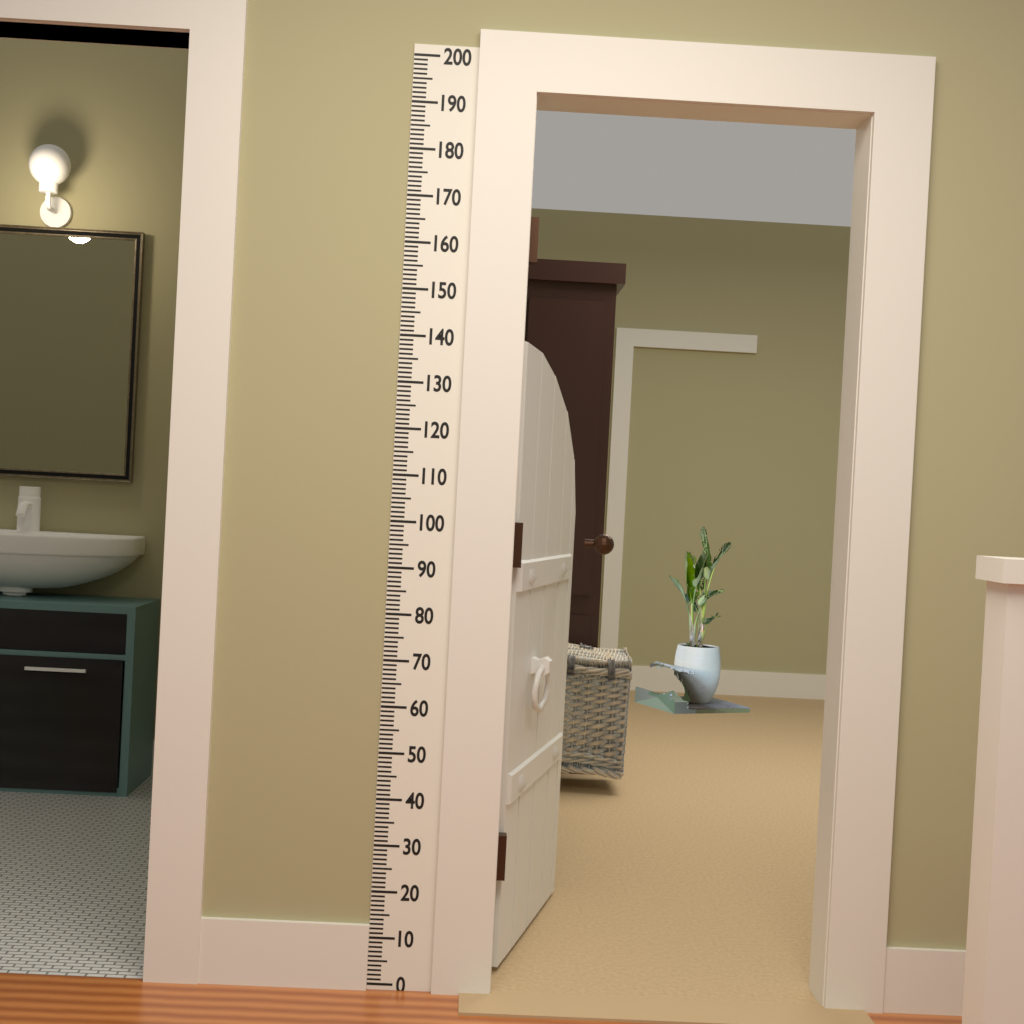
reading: 142 (no unit)
